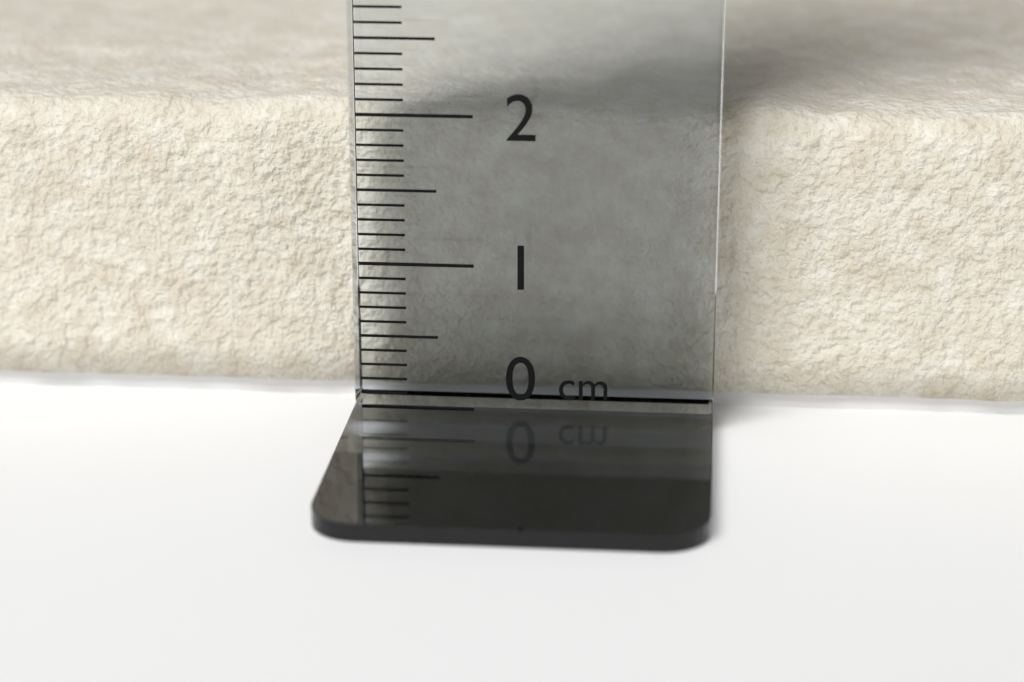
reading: 2.0 cm
